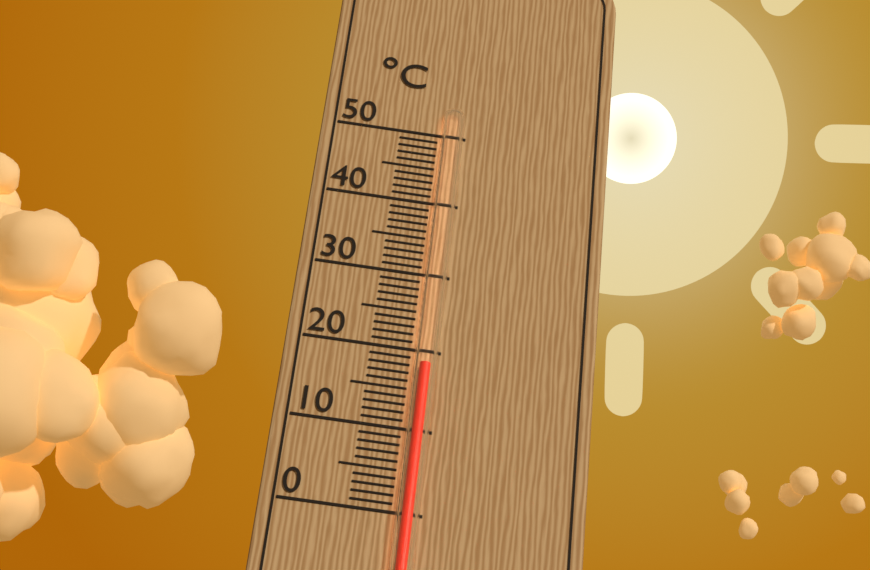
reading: 18 °C
